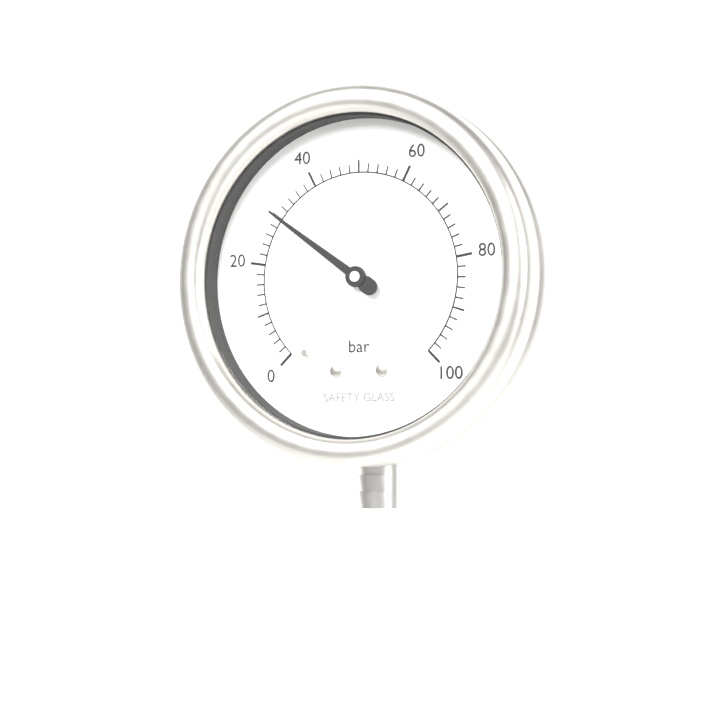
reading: 30 bar
